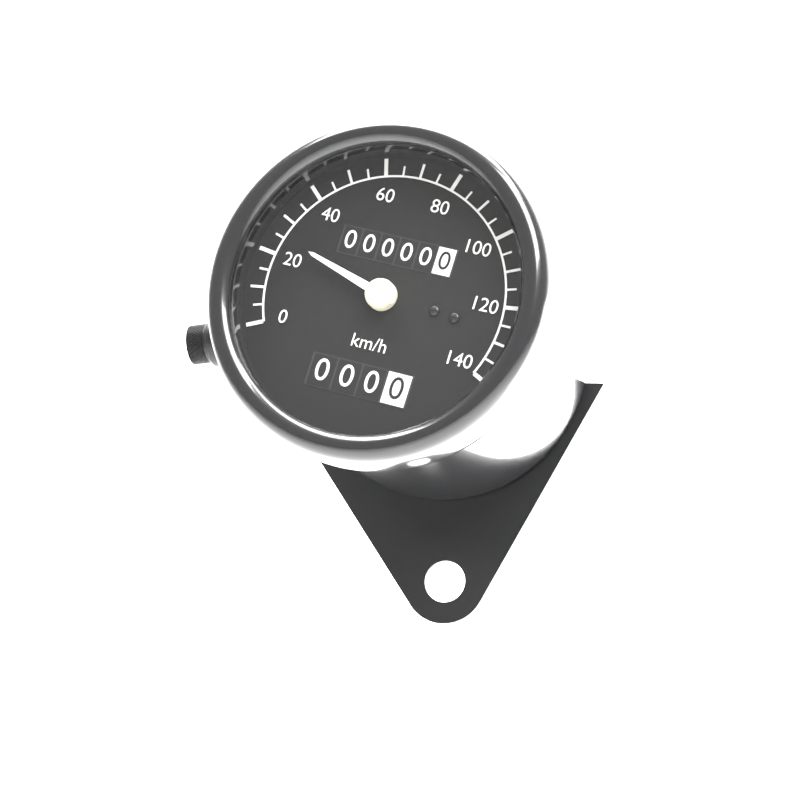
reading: 25 km/h
